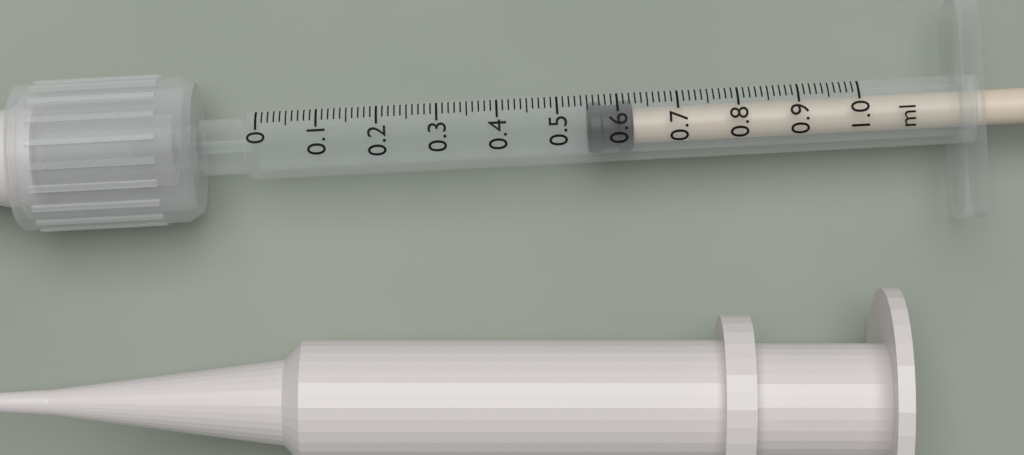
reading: 0.55 ml
